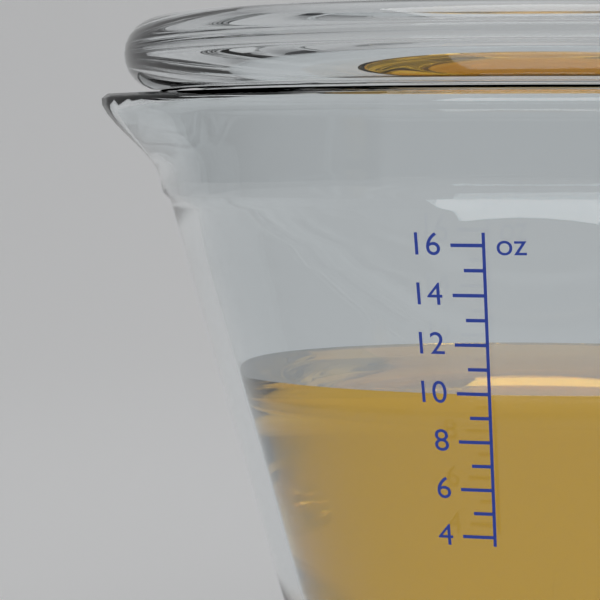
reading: 10 oz
